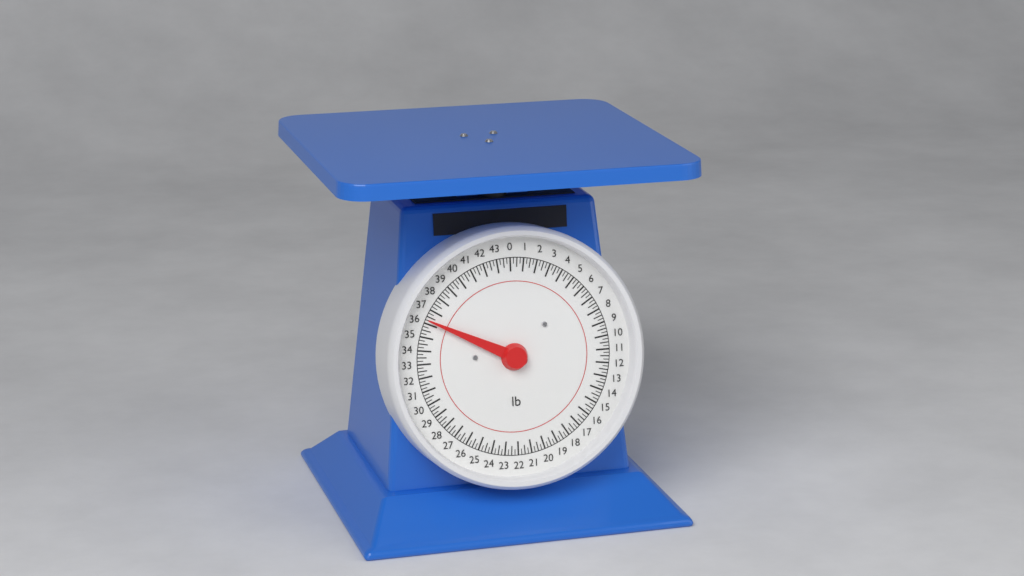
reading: 36.25 lb
